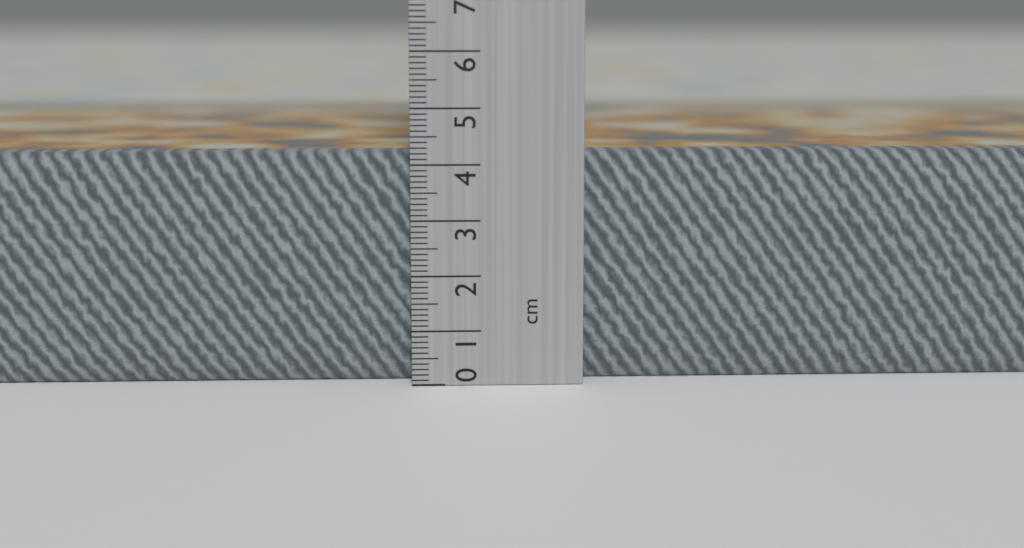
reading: 4.2 cm
